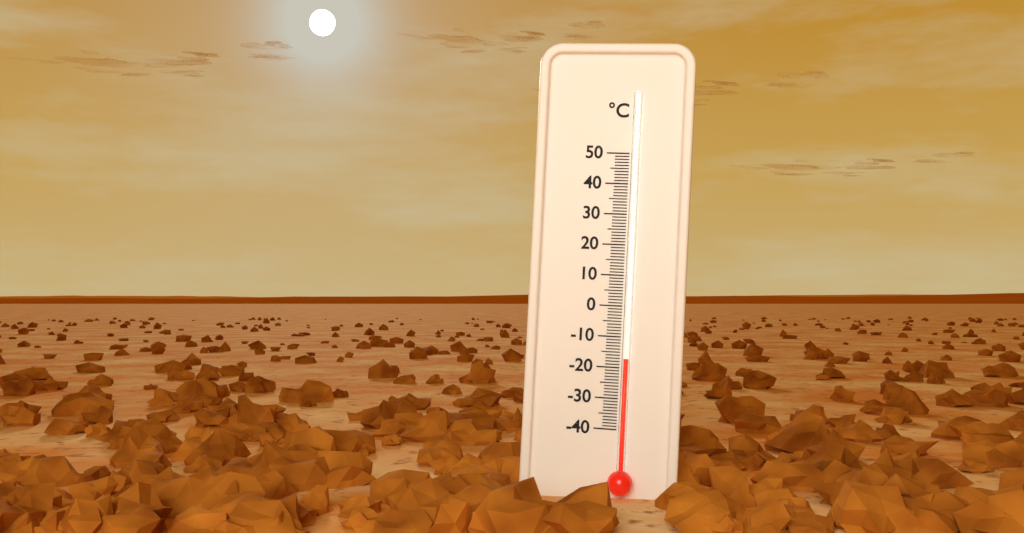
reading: -17 °C
